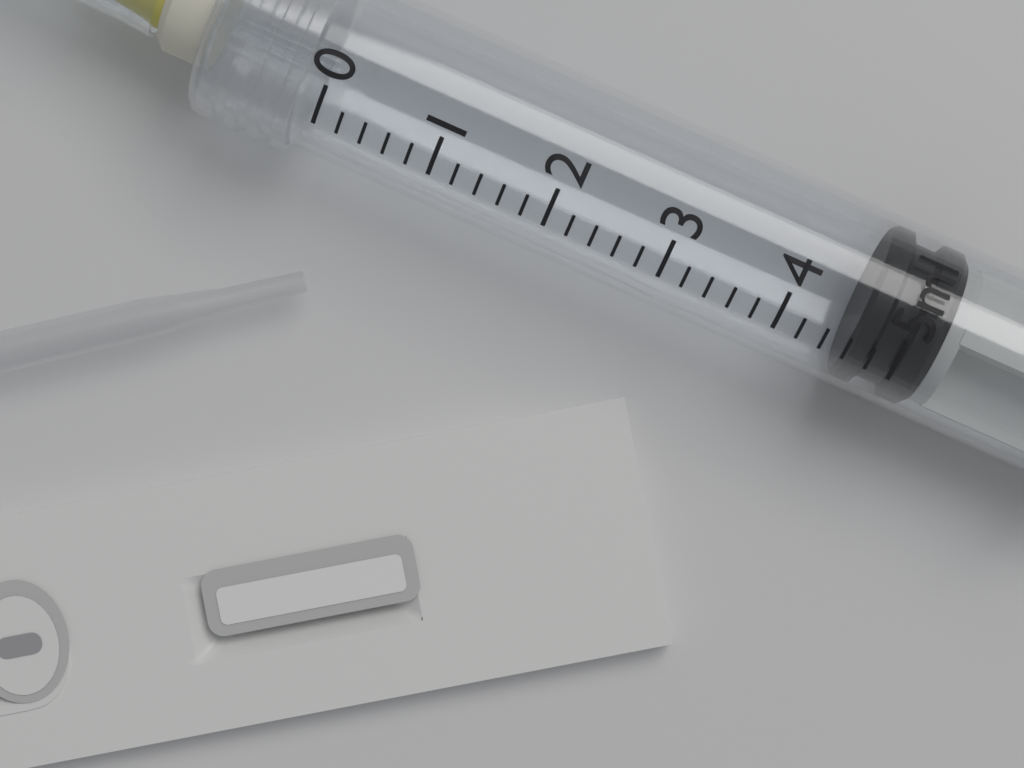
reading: 4.6 ml
